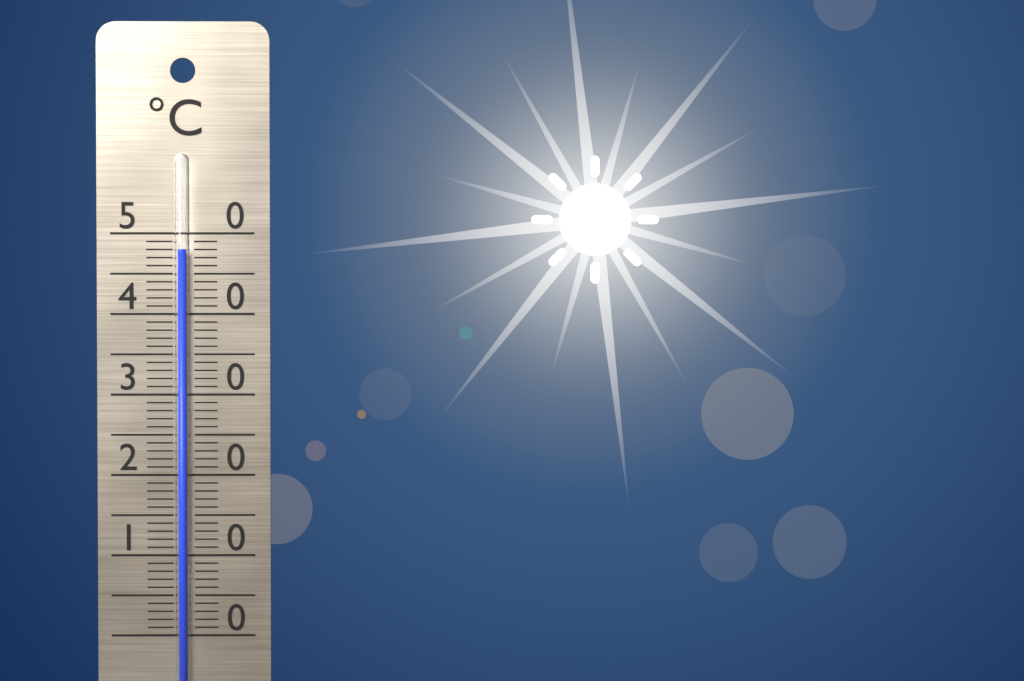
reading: 48 °C
